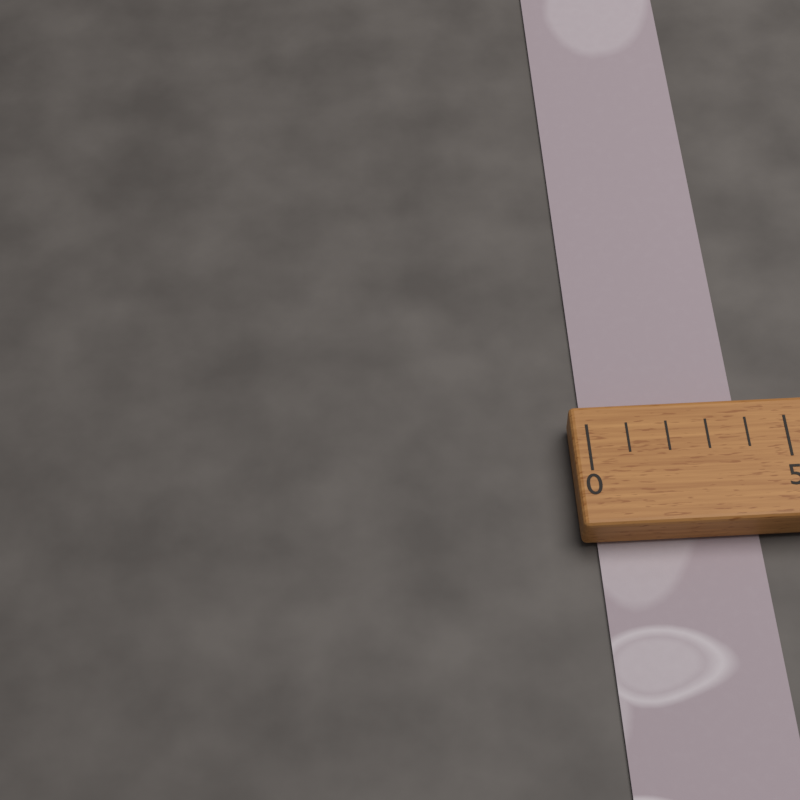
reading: 4 (no unit)
